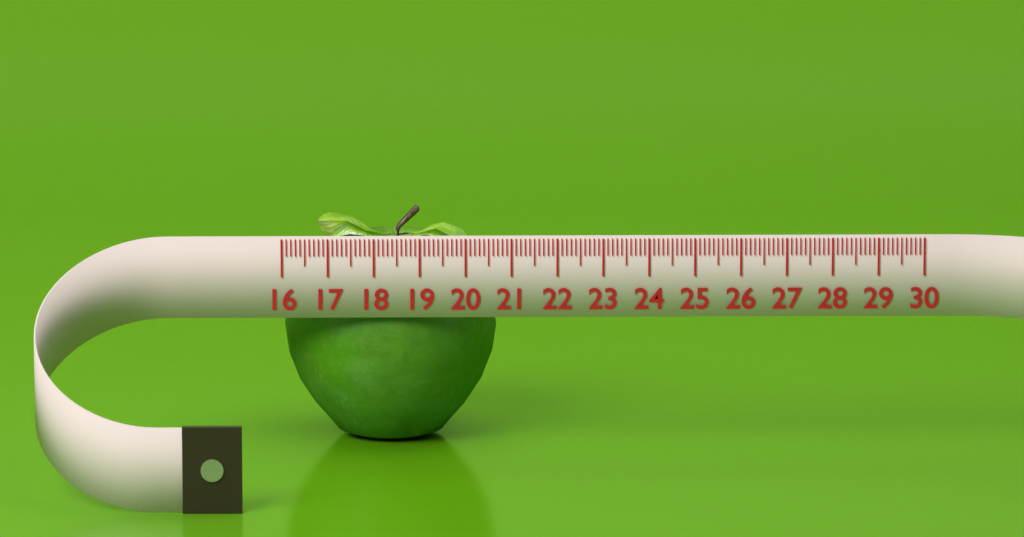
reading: 20.7 (no unit)
